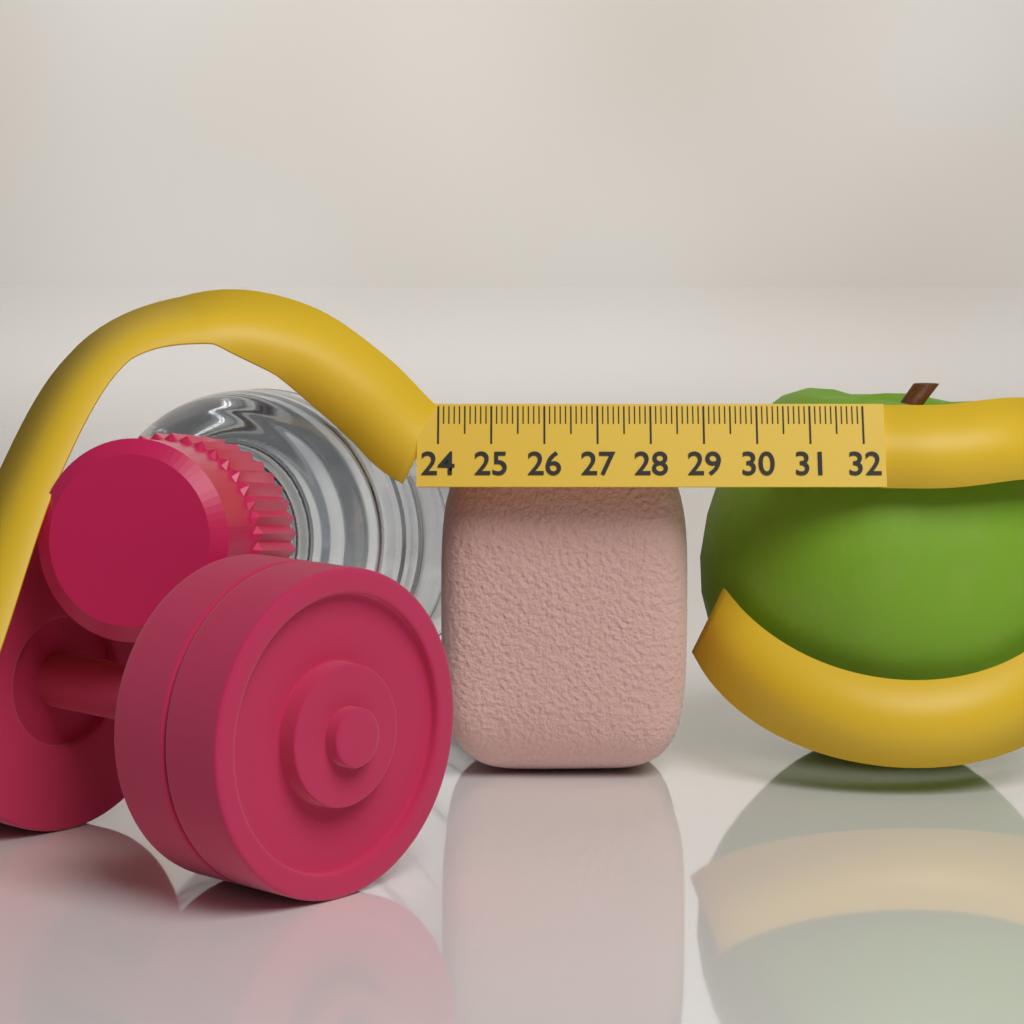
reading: 28.8 (no unit)
